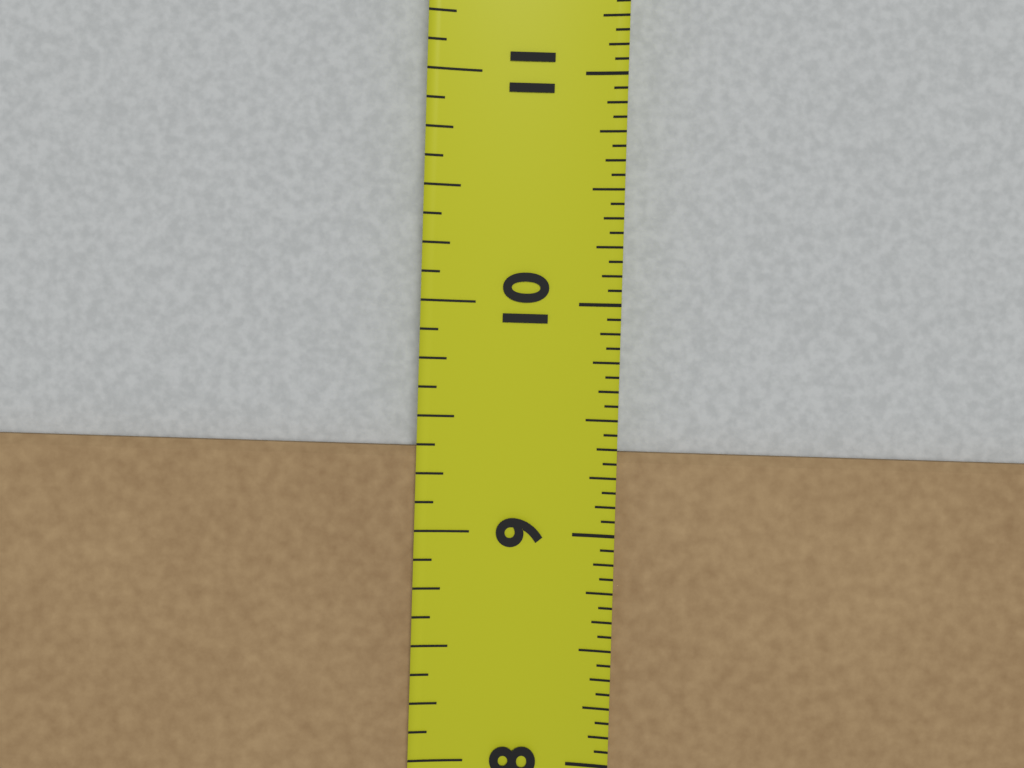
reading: 9.3750 in
